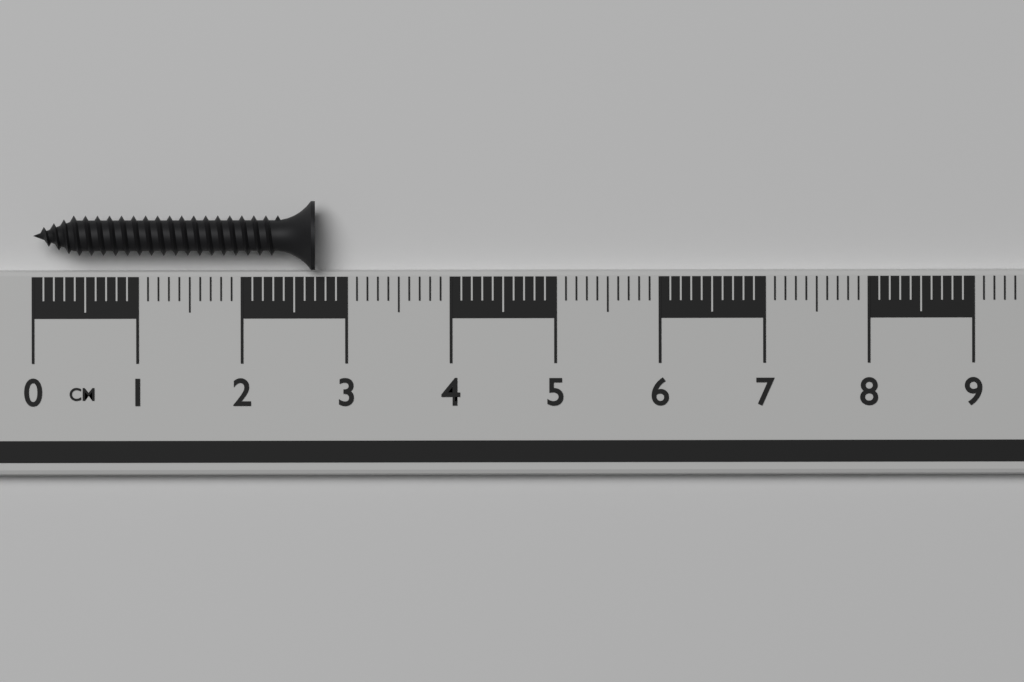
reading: 2.7 cm
